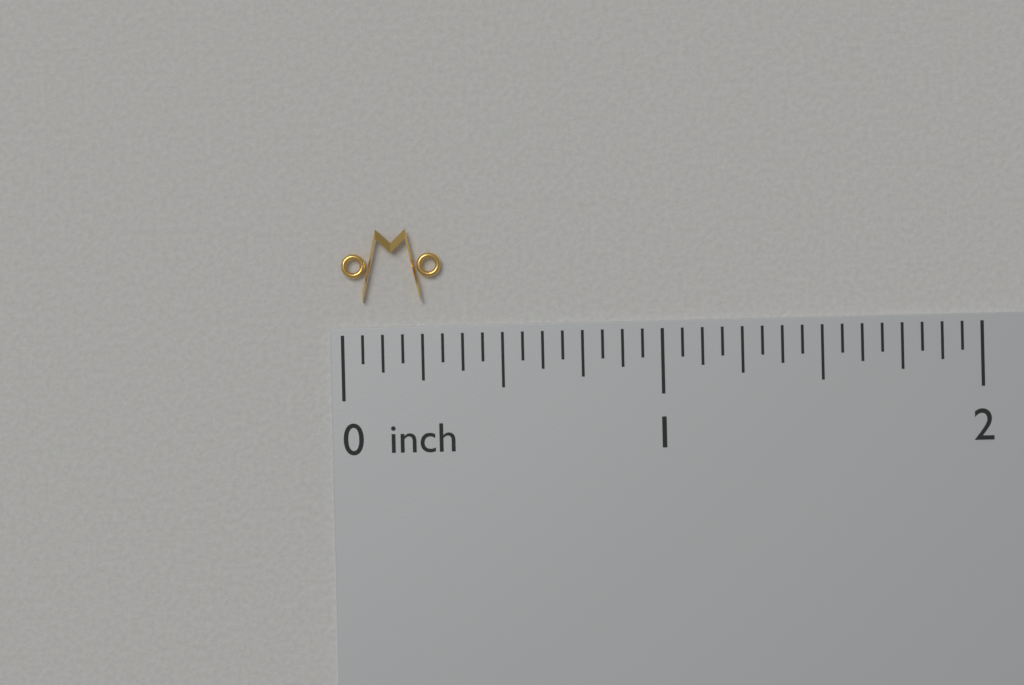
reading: 0.3125 inch
